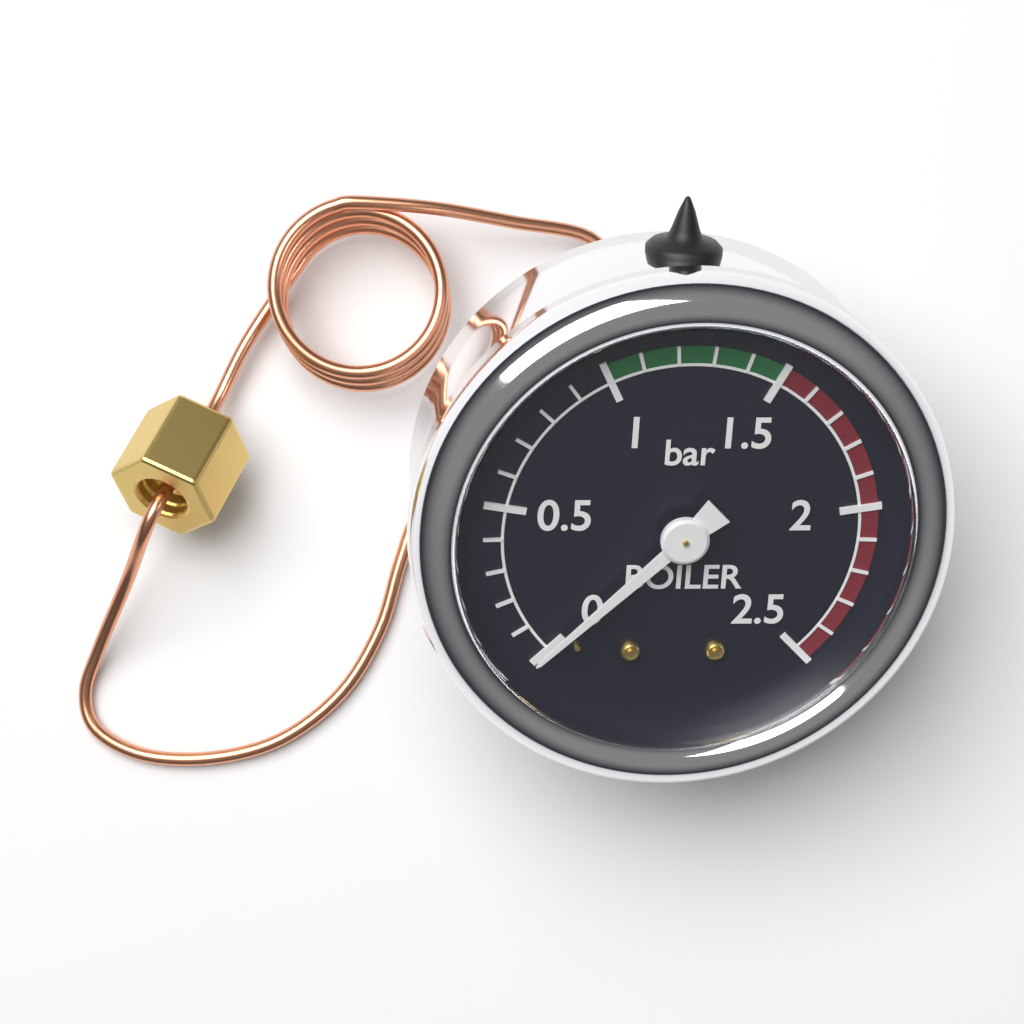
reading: 0.0 bar
